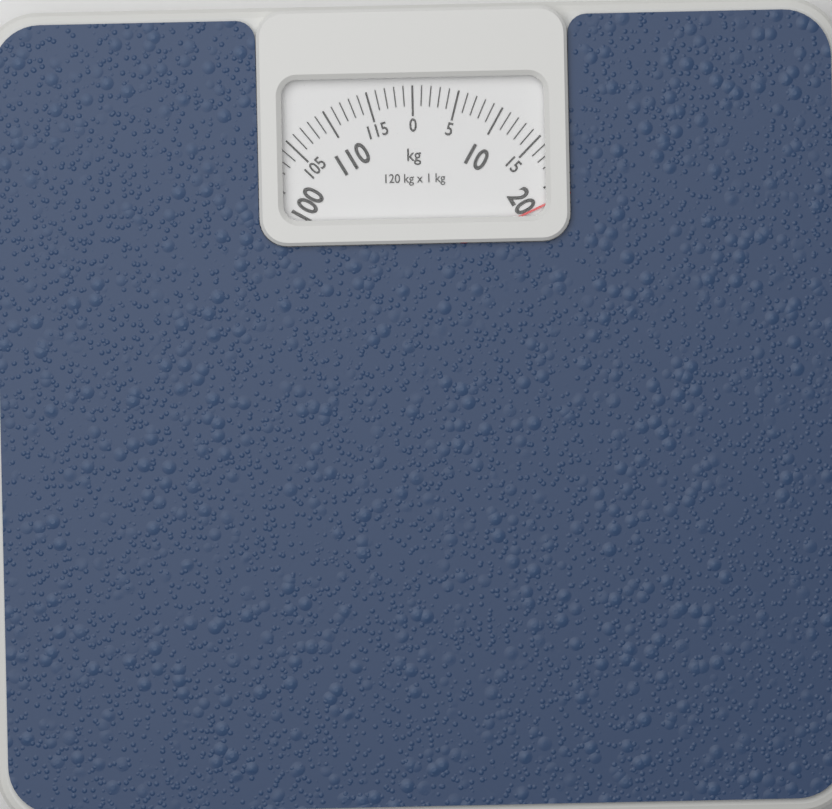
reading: 22 kg
